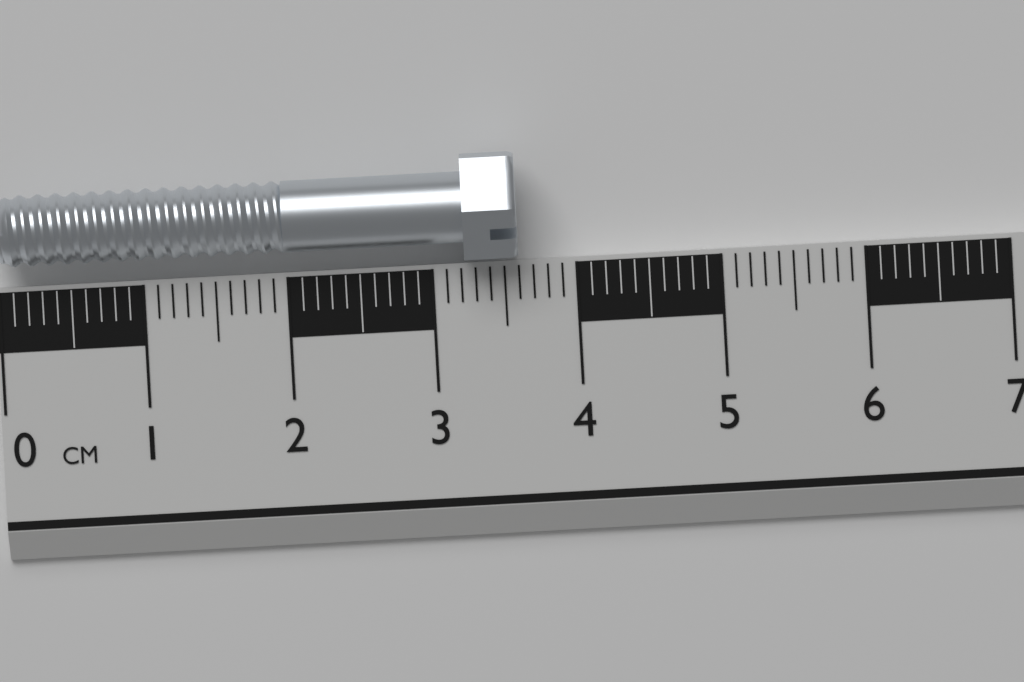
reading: 3.6 cm
